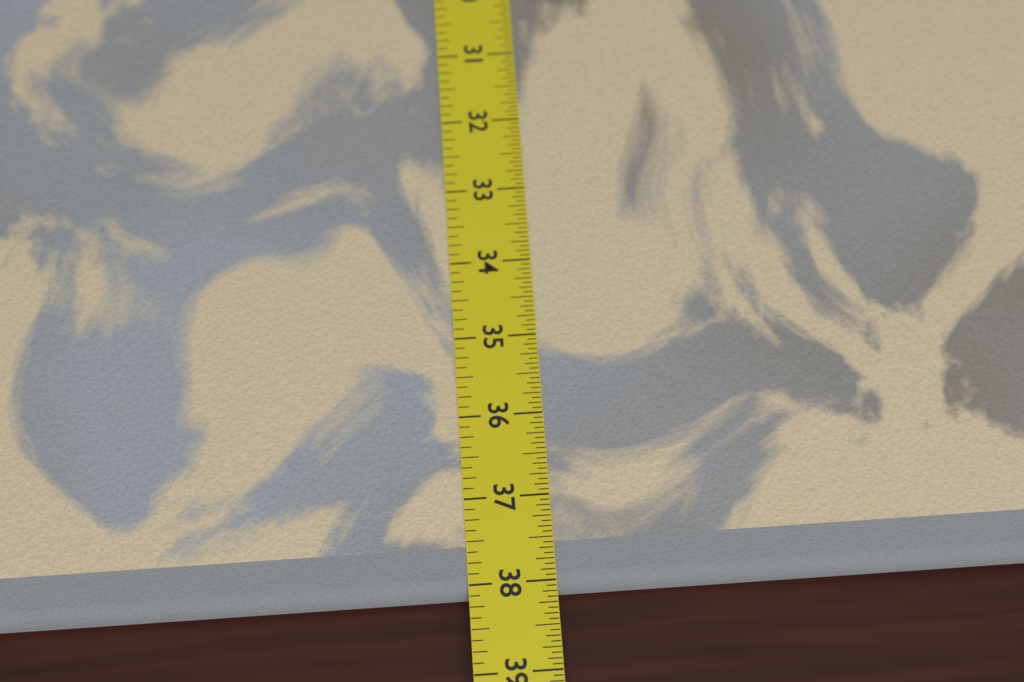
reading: 38.1250 in
